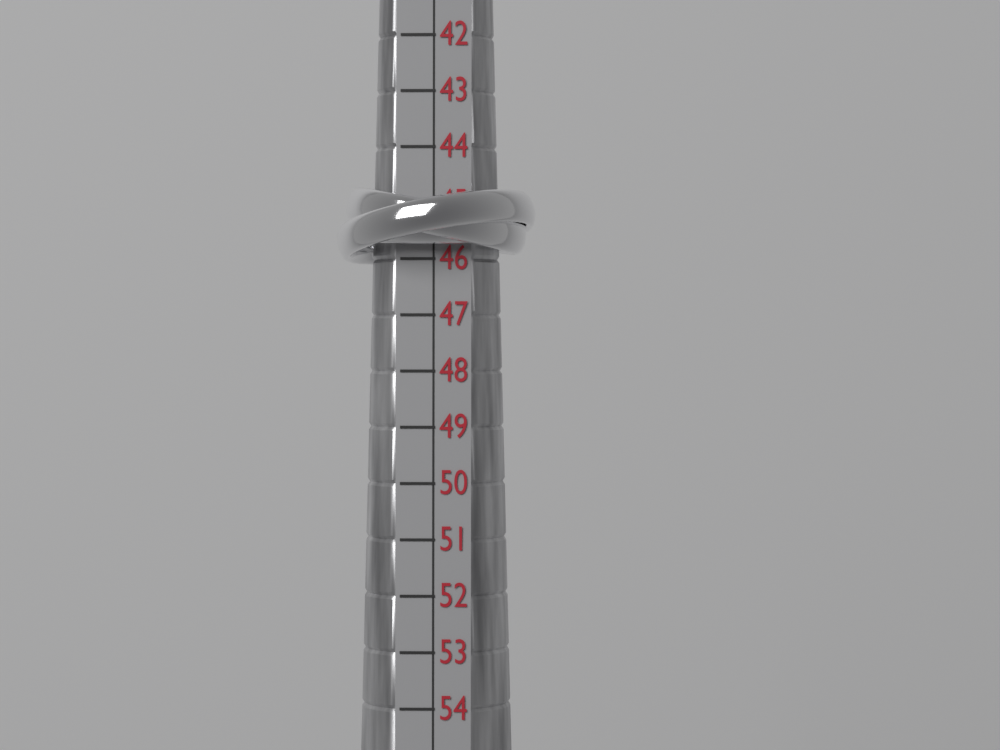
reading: 46 (no unit)
